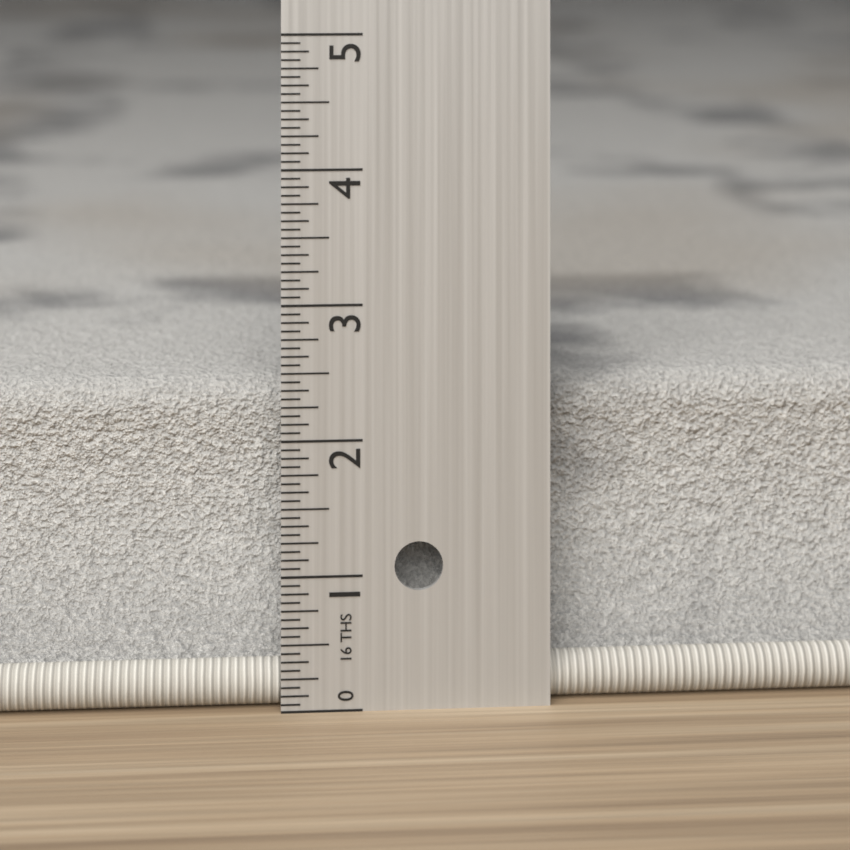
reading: 2.3750 in
